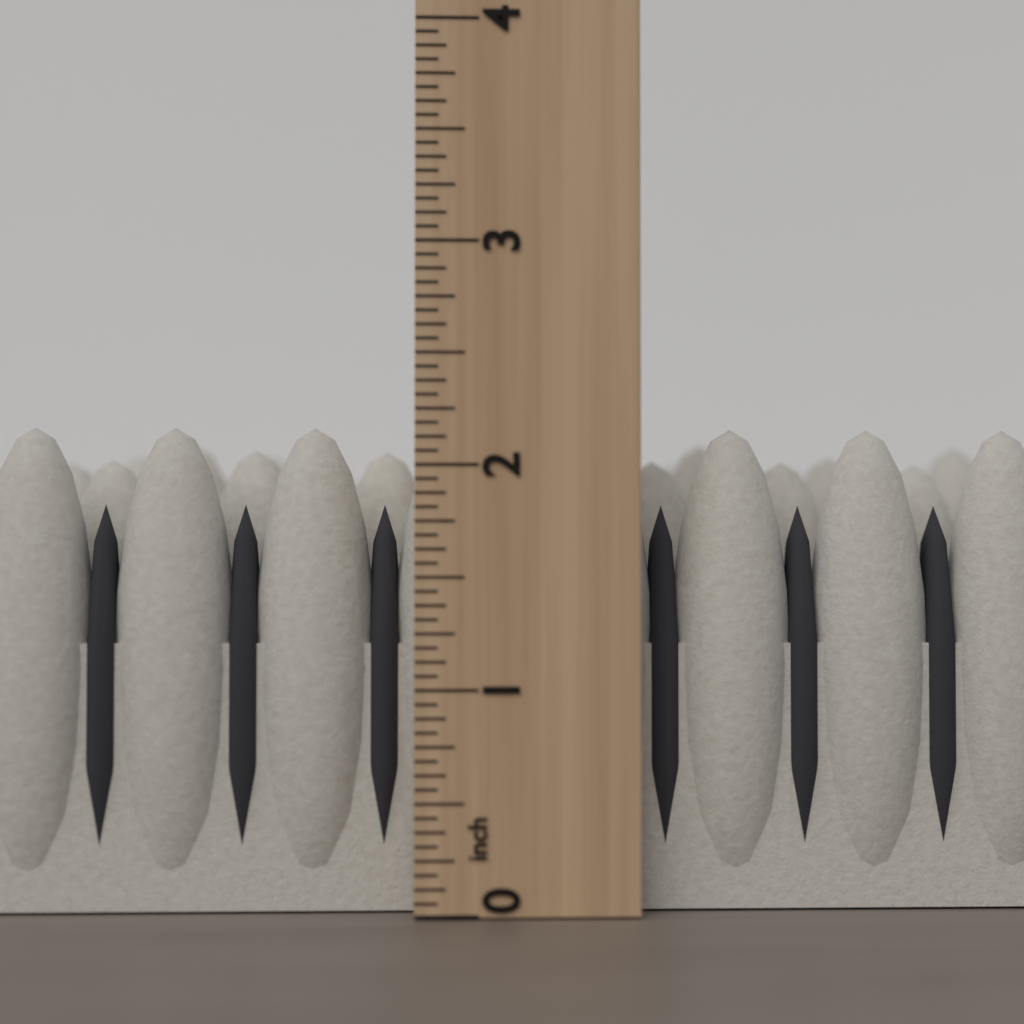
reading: 2.1875 inch
